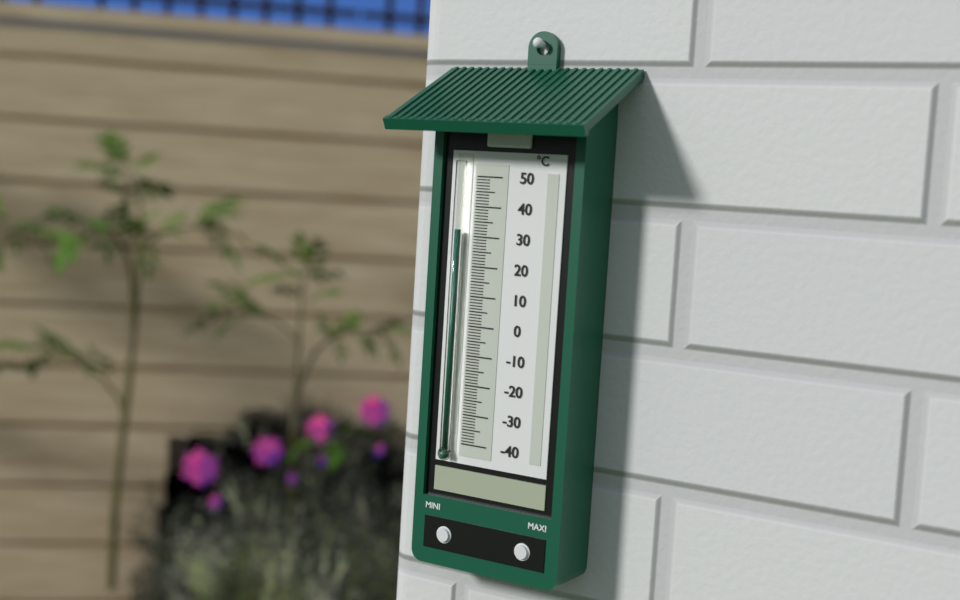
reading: 32 °C
